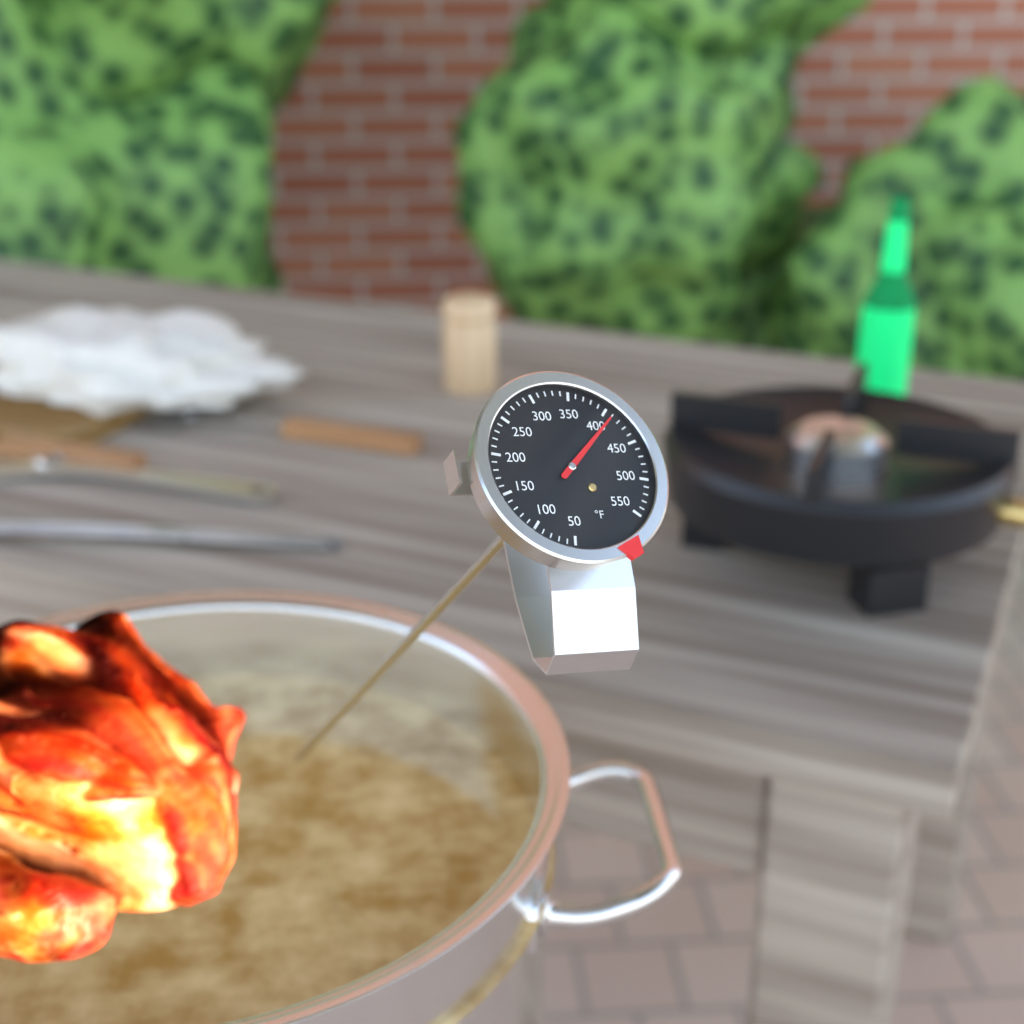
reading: 410 °F
